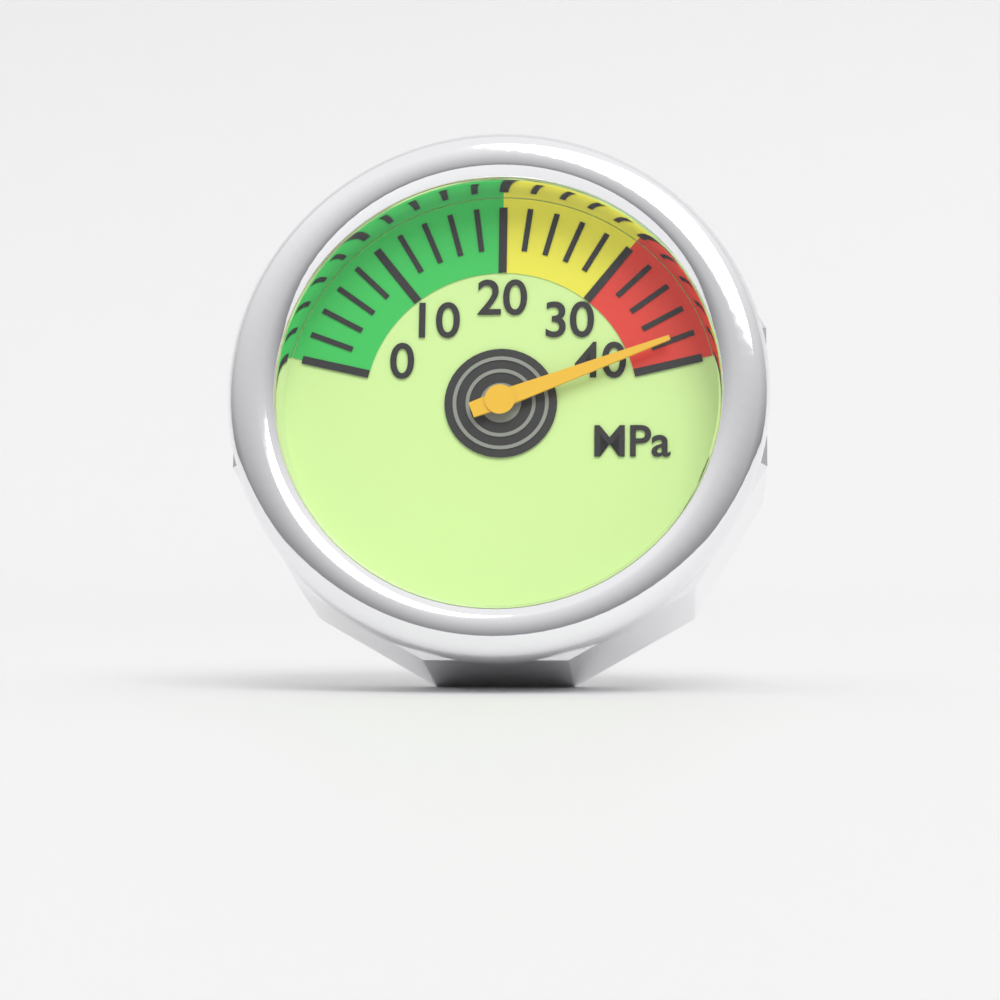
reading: 38 MPa
